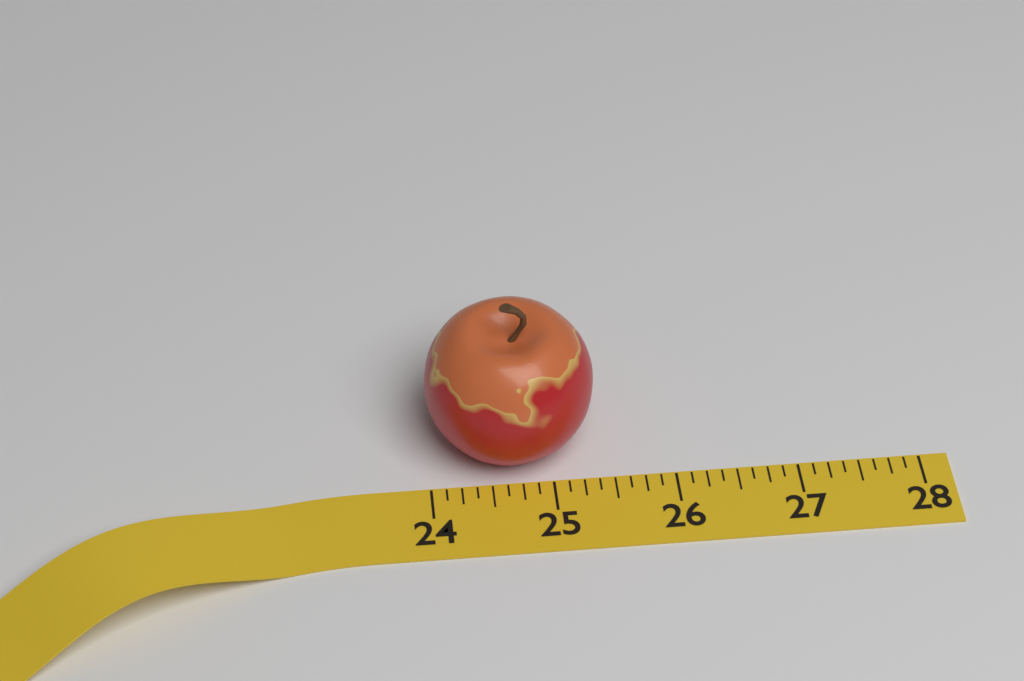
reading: 25.375 (no unit)
